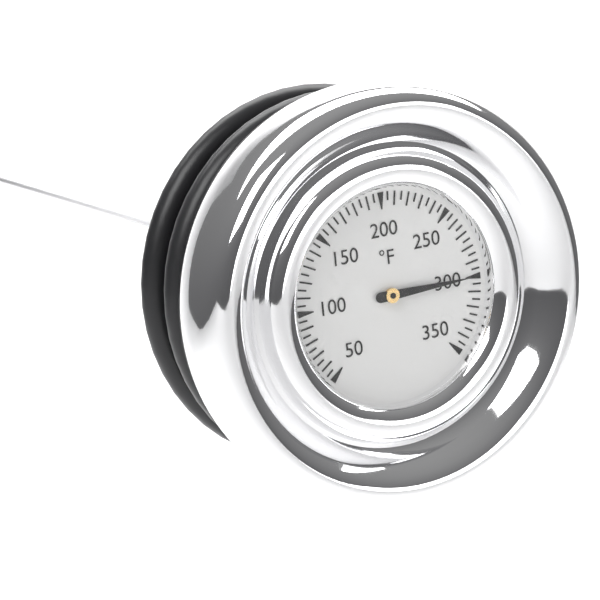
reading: 300 °F
